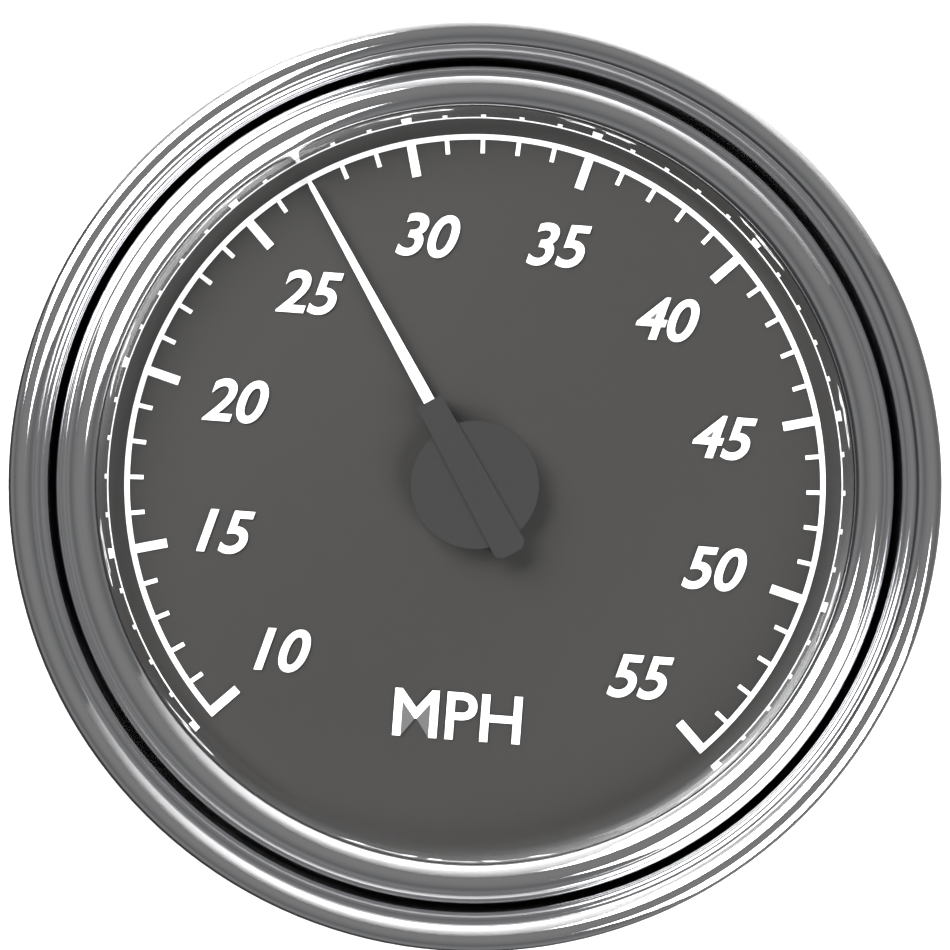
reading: 27 MPH
